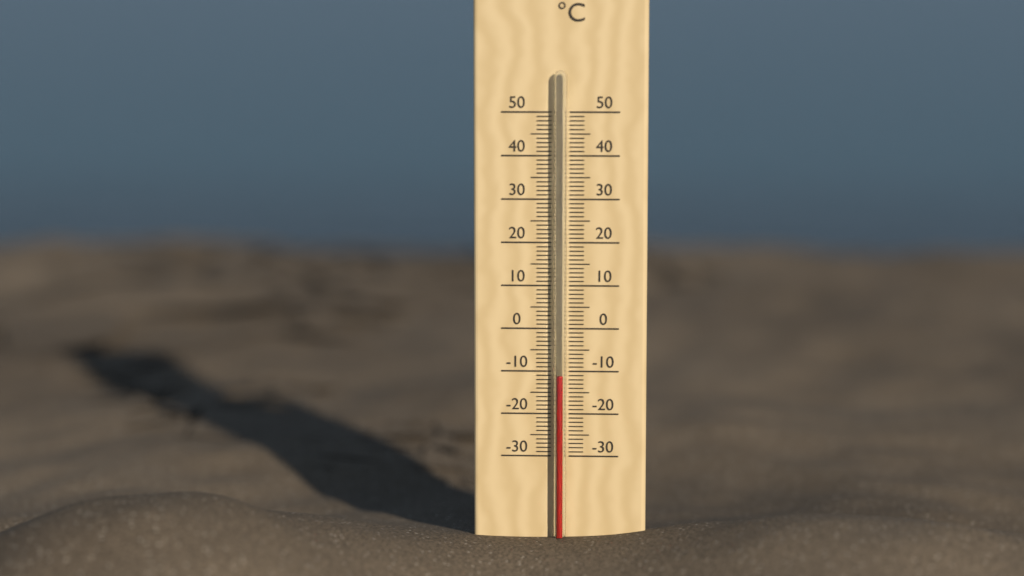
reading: -11 °C
